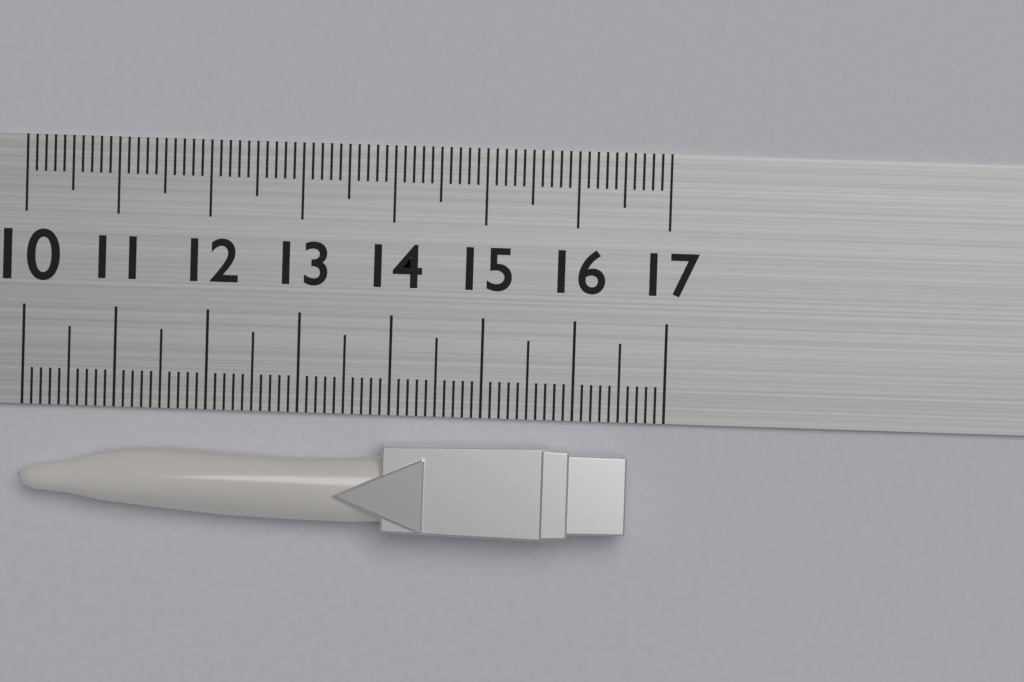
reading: 16.6 (no unit)
